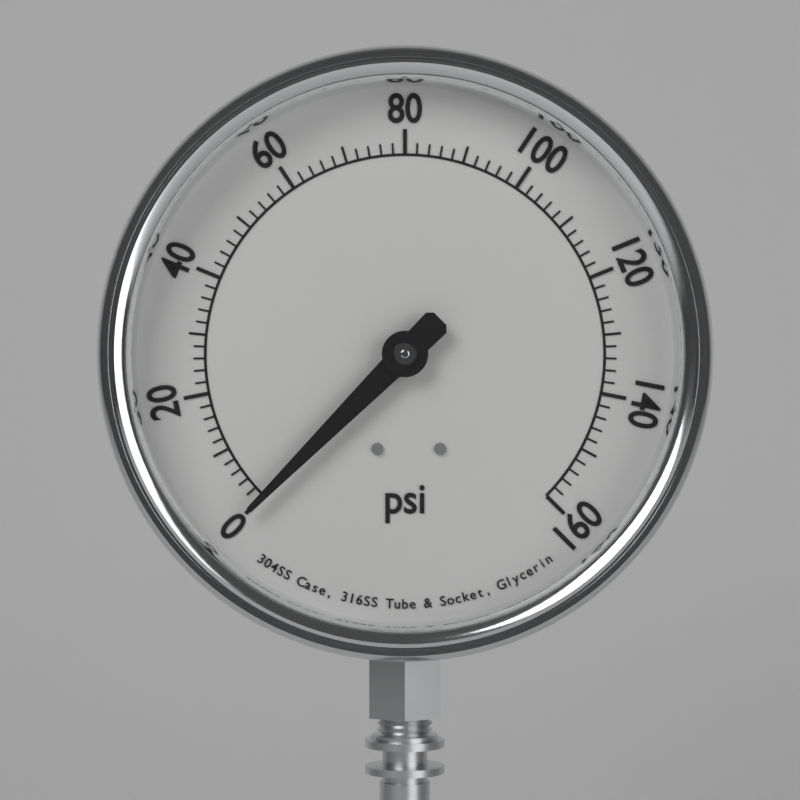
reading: 0 psi
